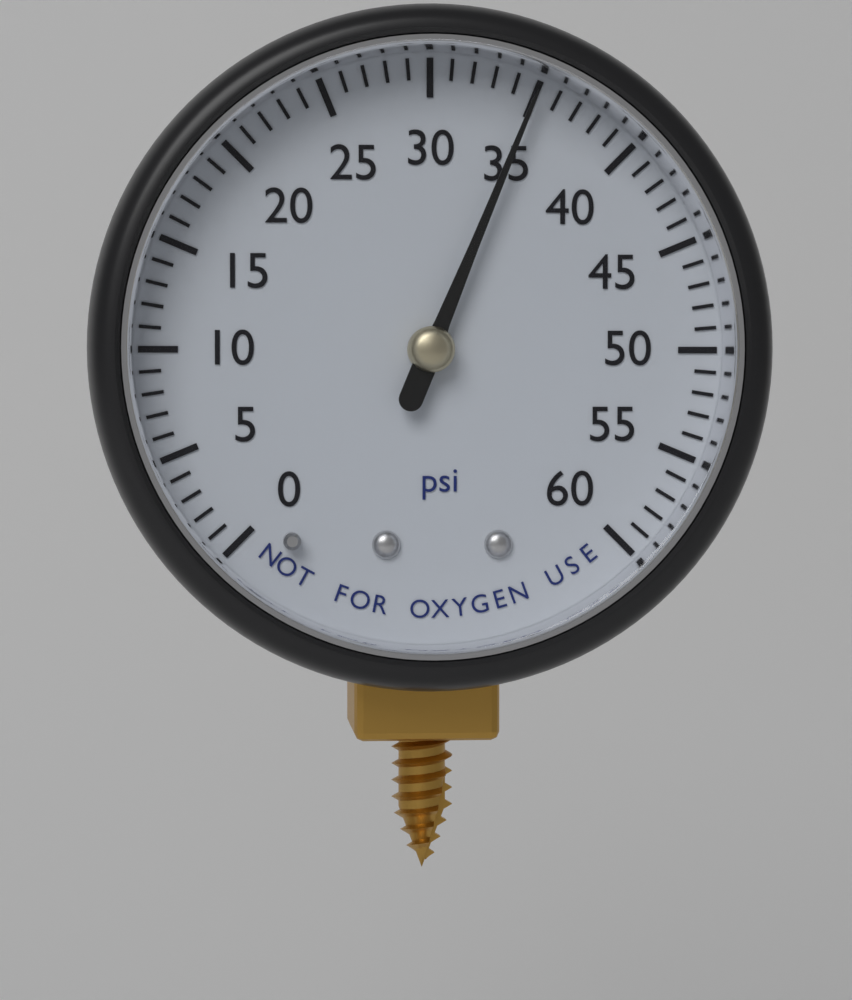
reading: 35 psi
